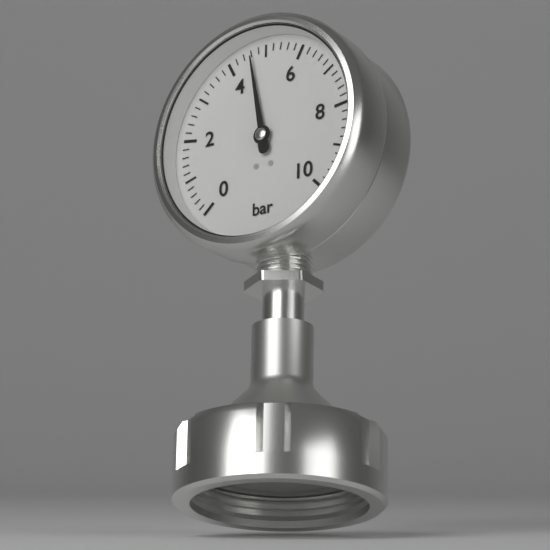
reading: 4.6 bar
